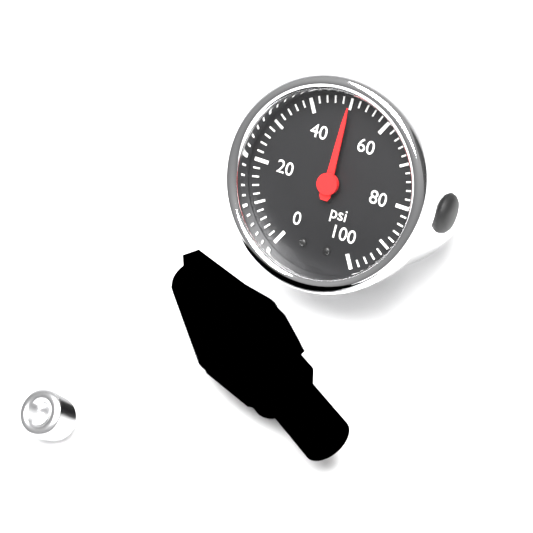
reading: 50 psi
